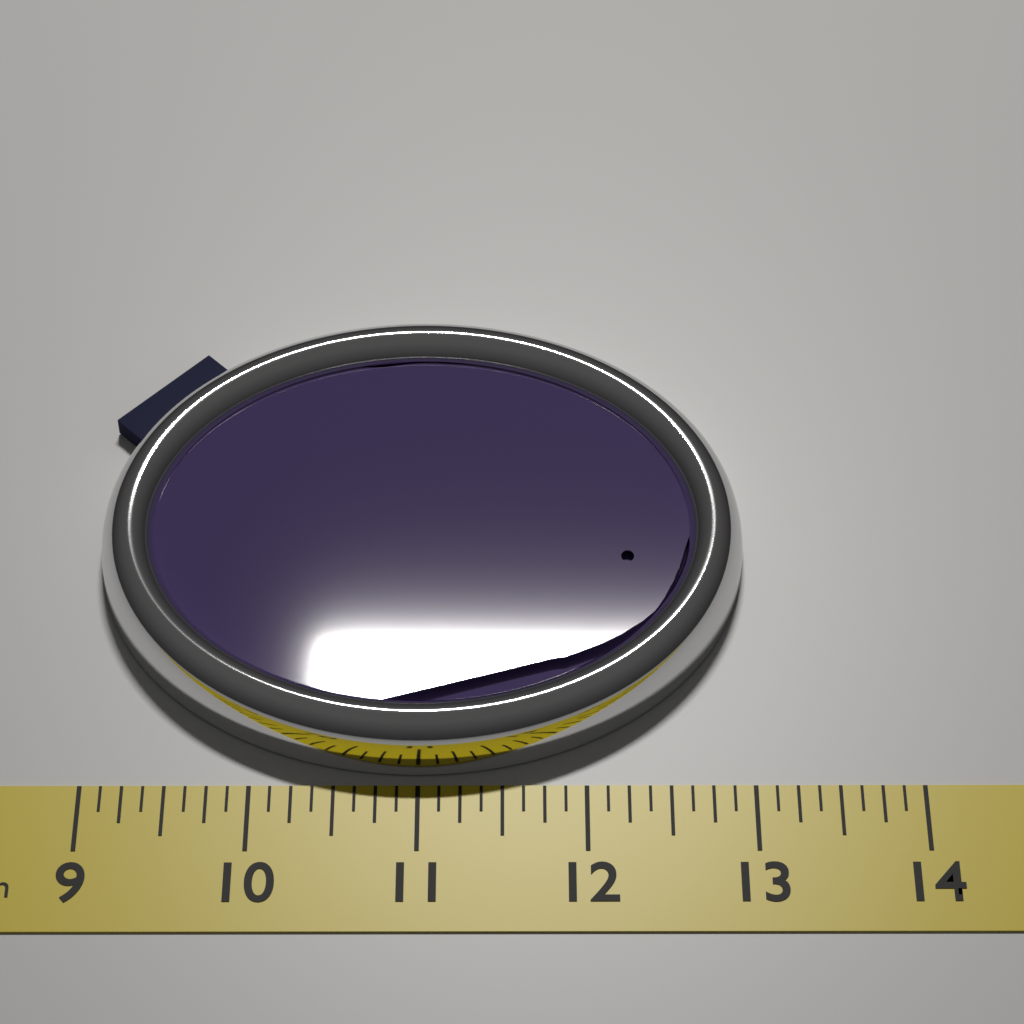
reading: 13.000 in
